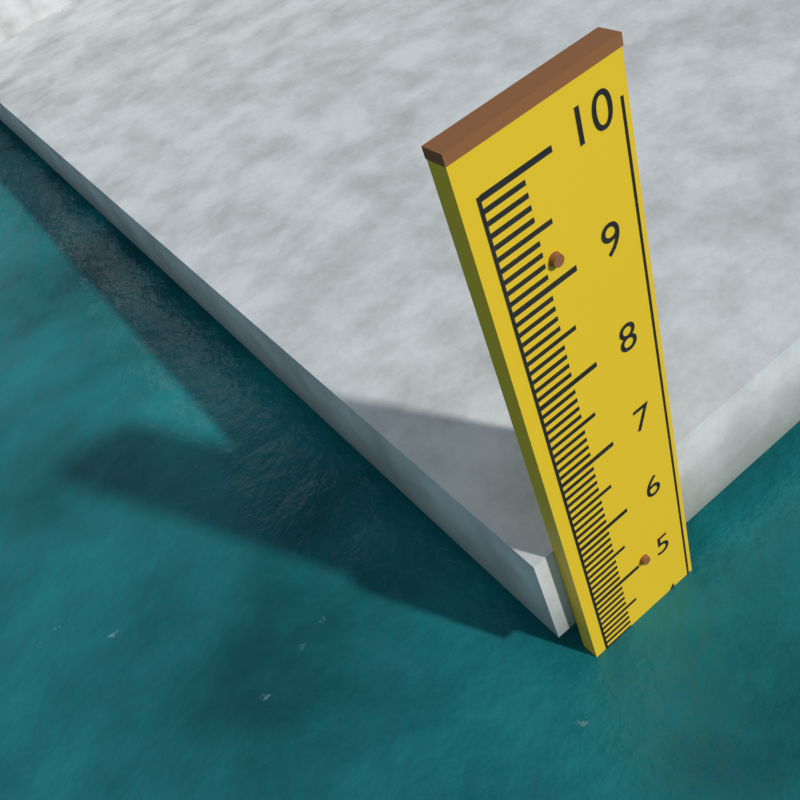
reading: 4.1 (no unit)
